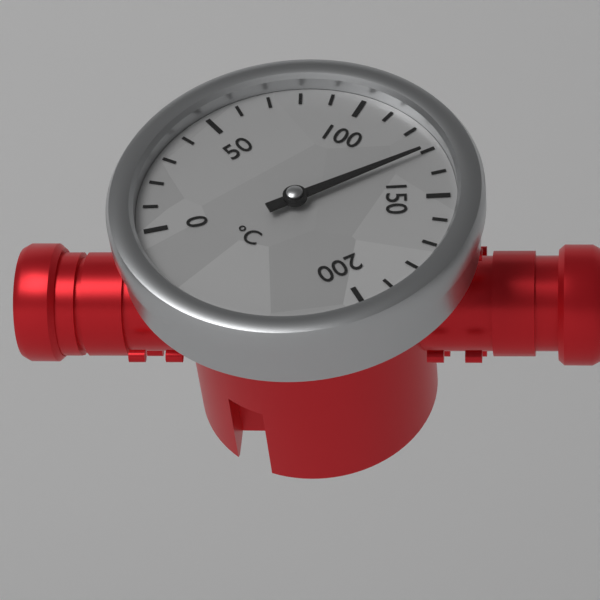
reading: 130 °C
